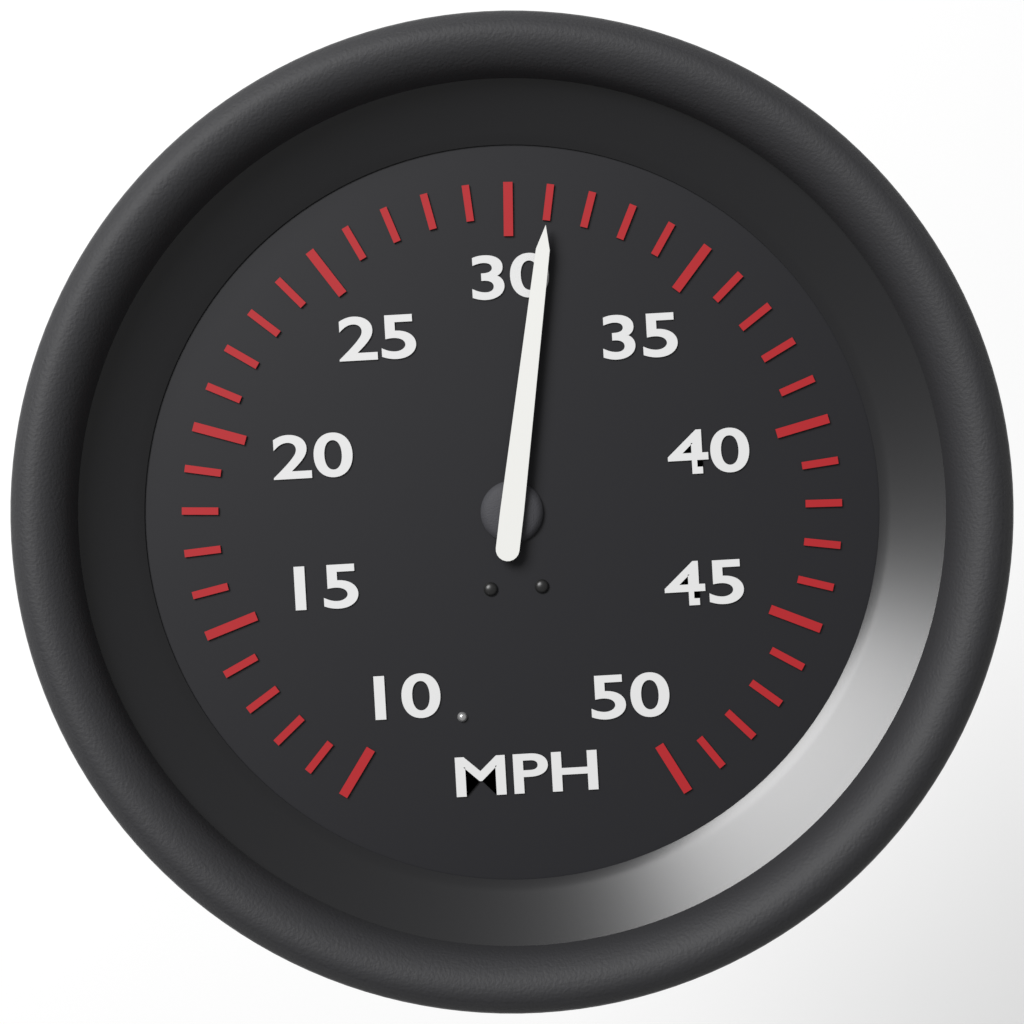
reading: 31 MPH
